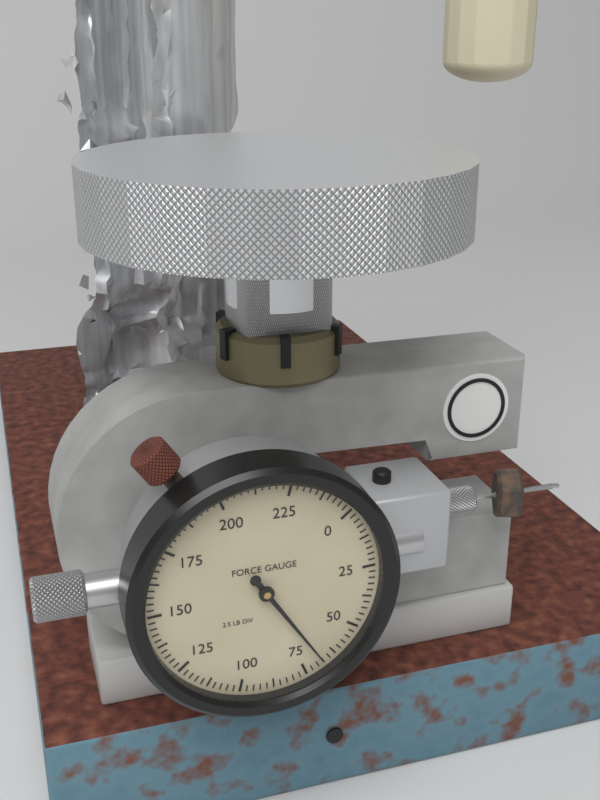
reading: 67.5 lb
